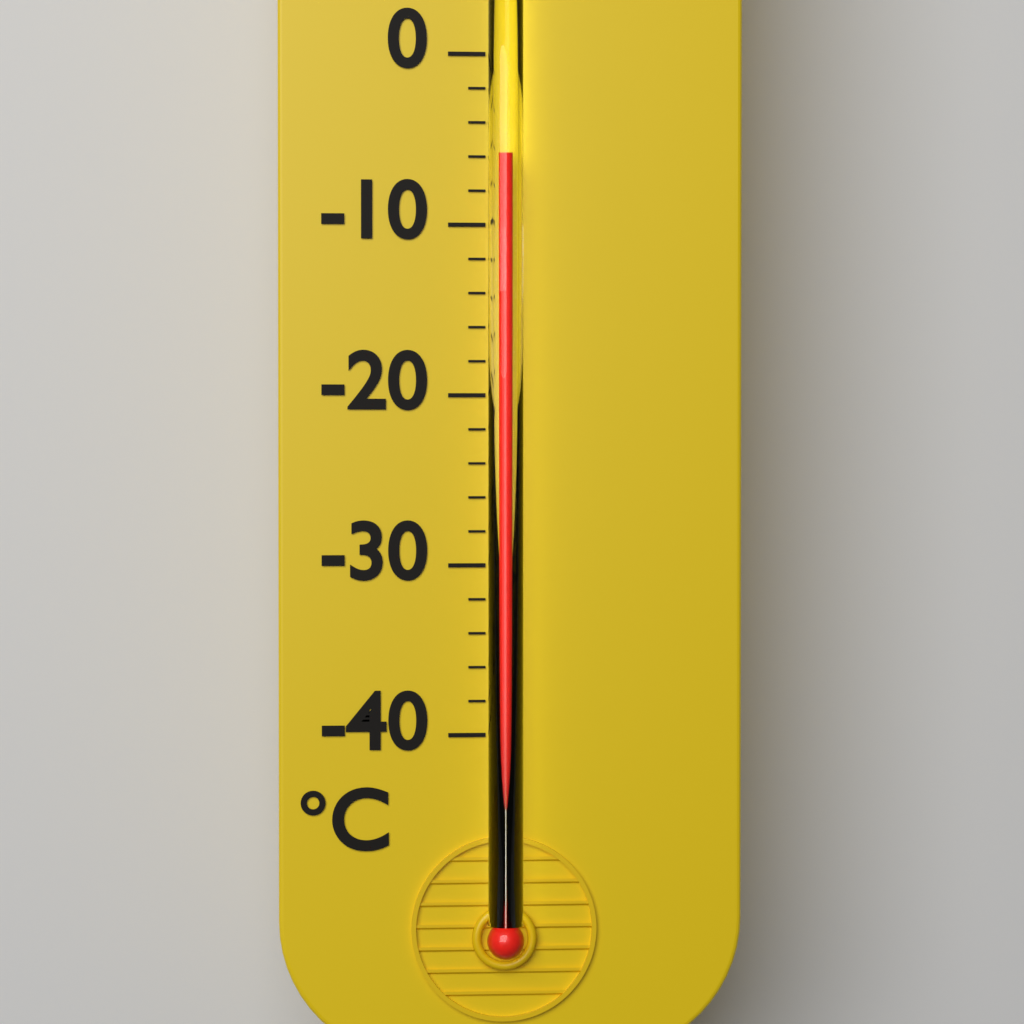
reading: -6 °C
